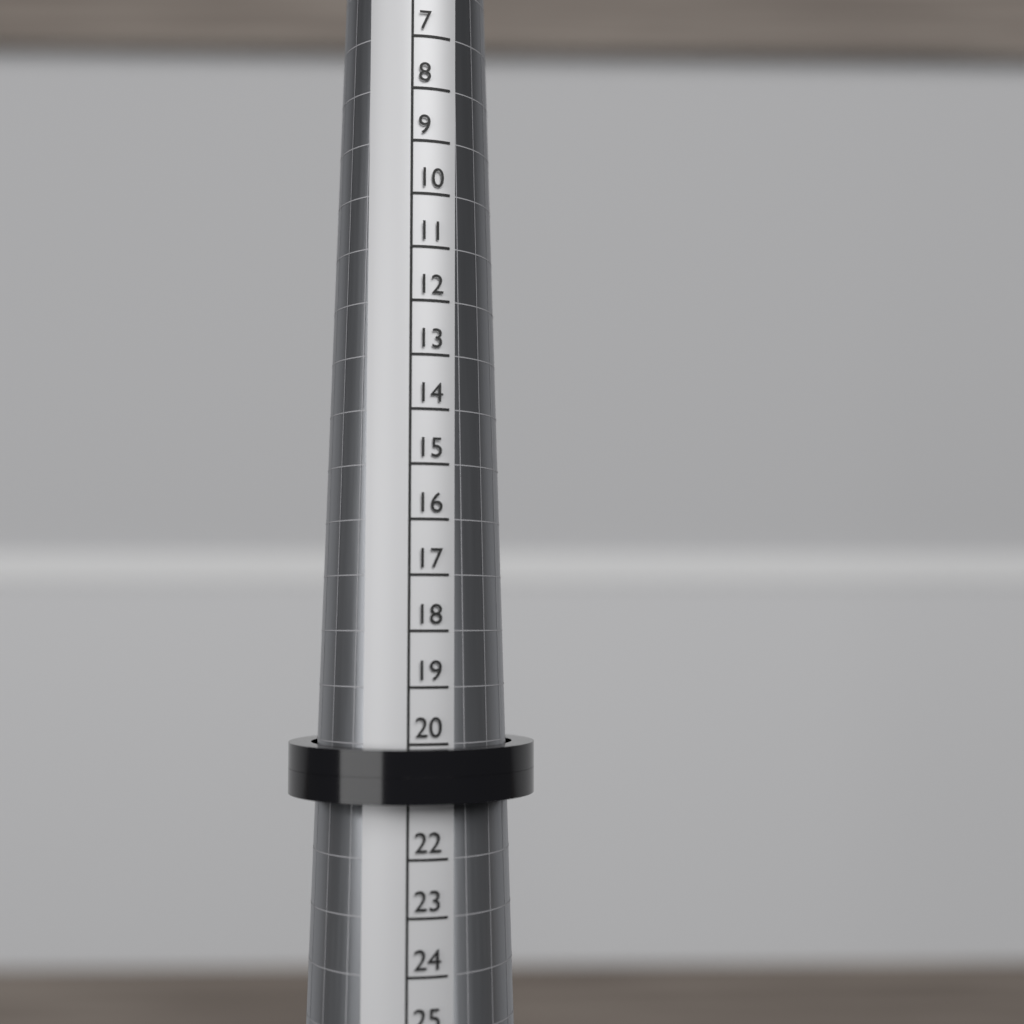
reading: 21 (no unit)
